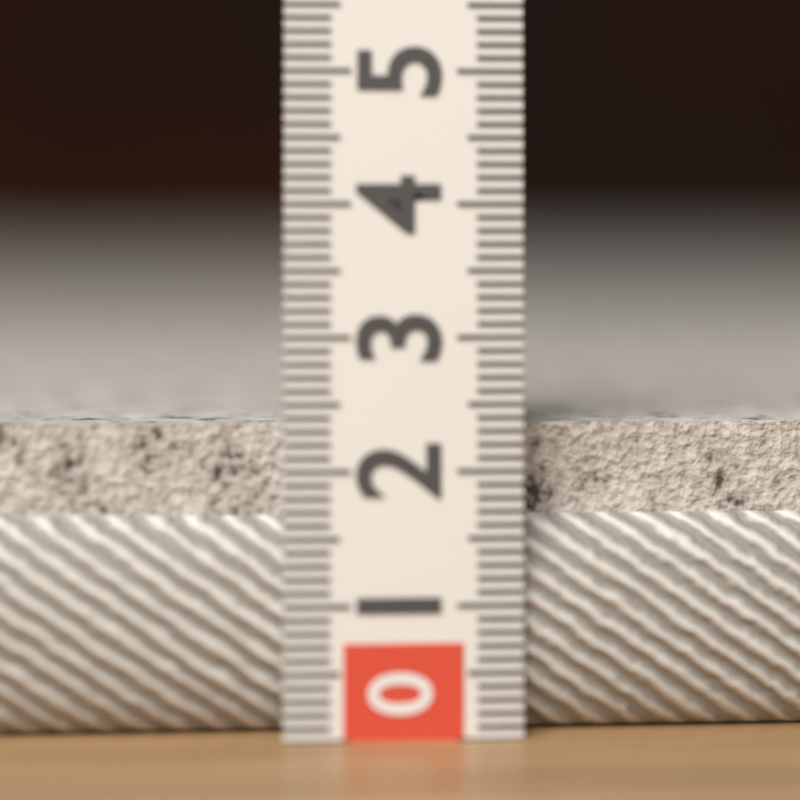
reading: 2.4 (no unit)
